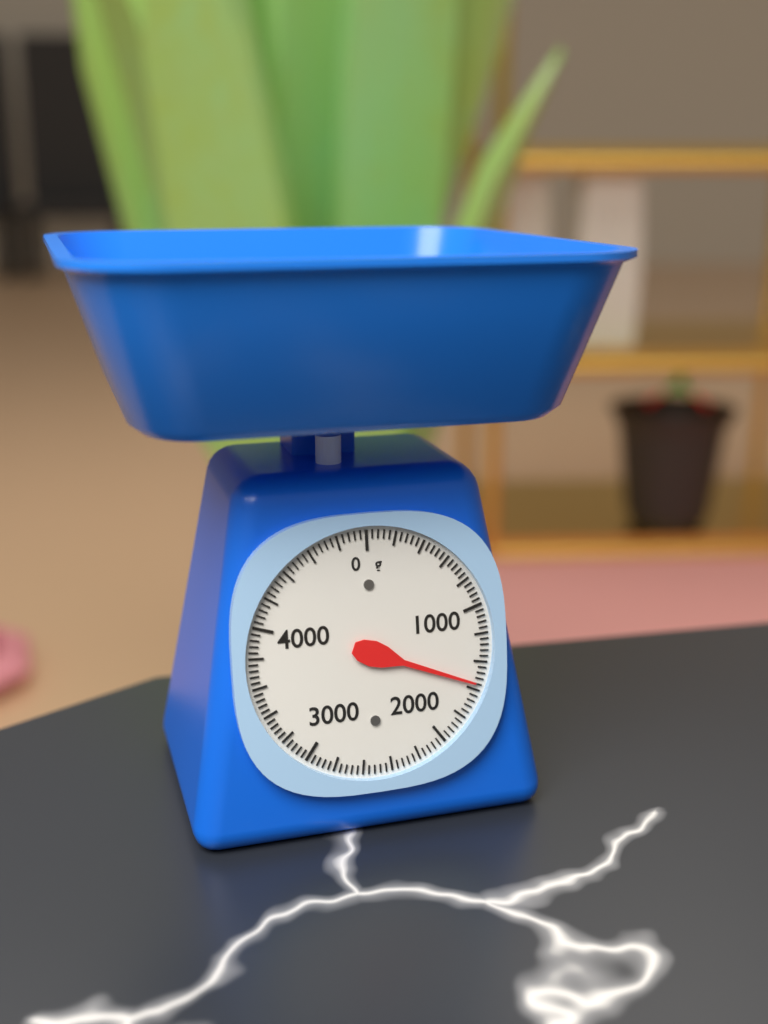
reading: 1560 g
